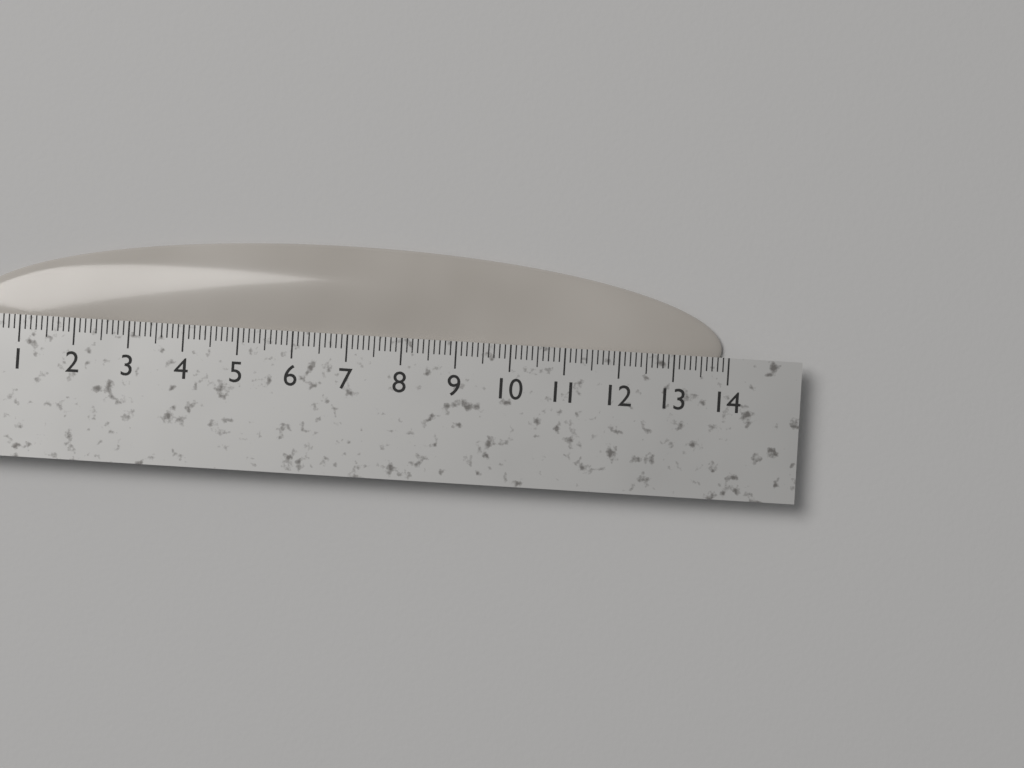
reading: 13.9 cm
